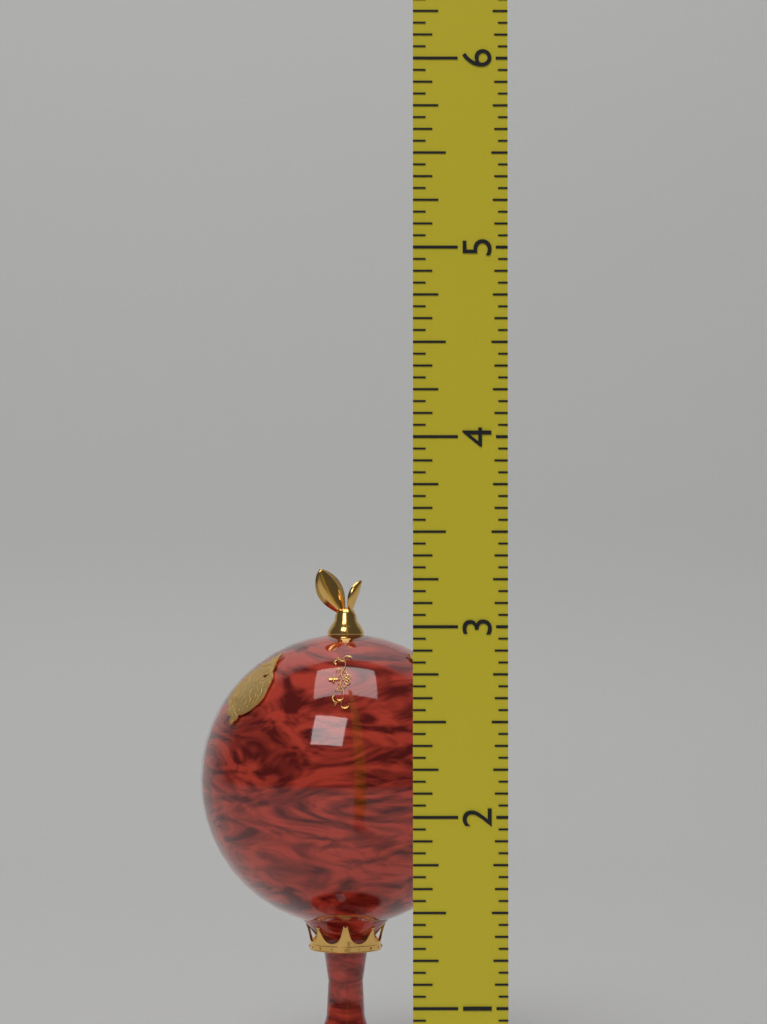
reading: 3.3125 (no unit)
